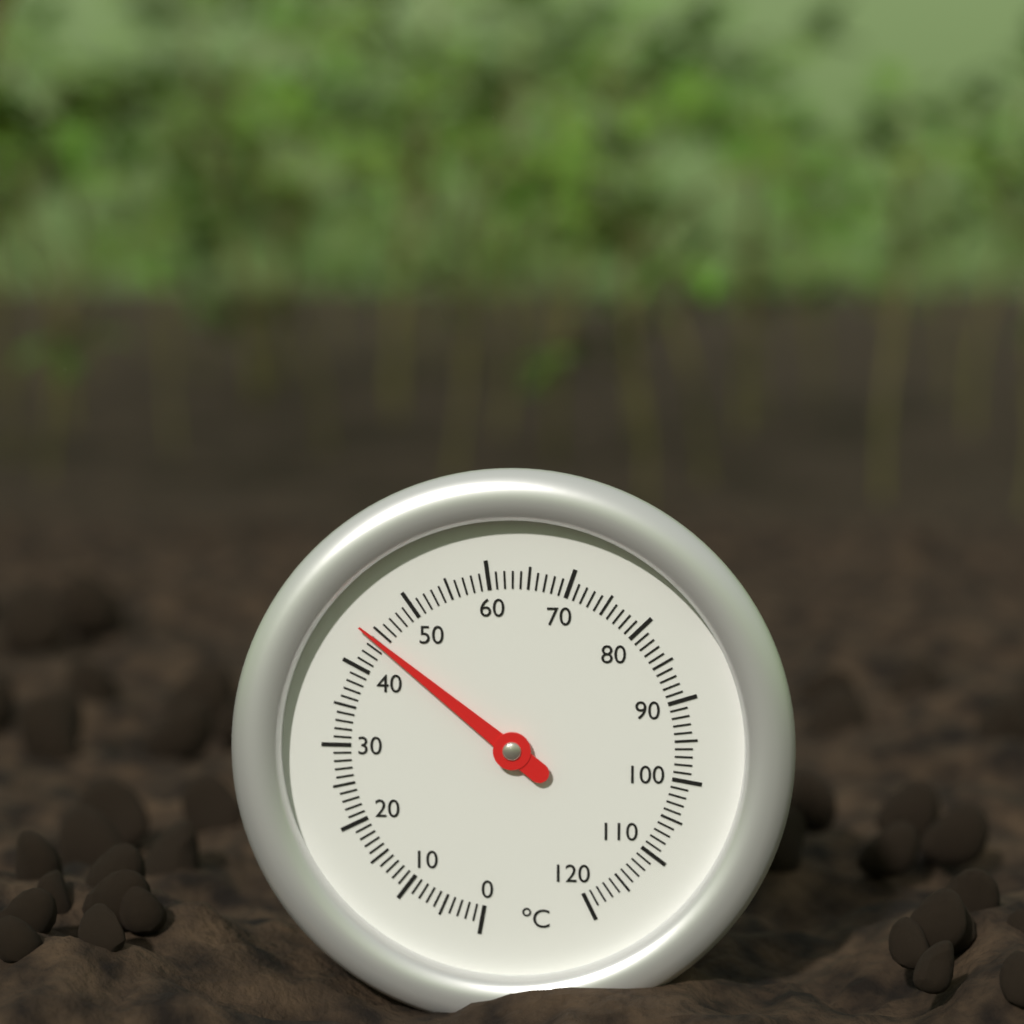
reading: 44 °C
